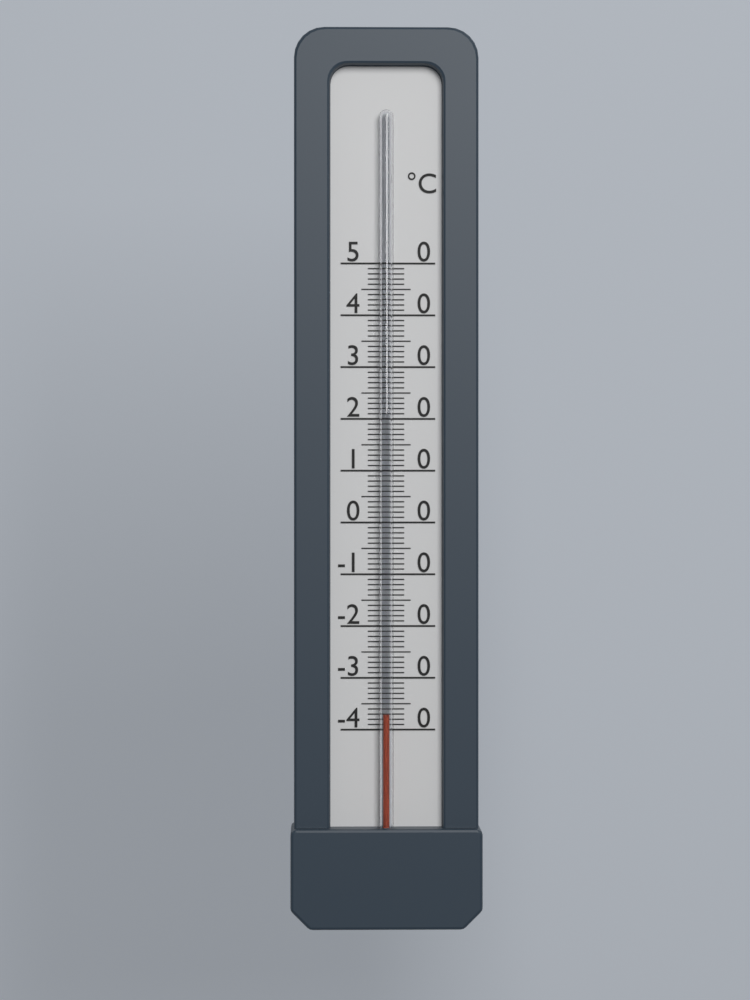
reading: -37 °C
